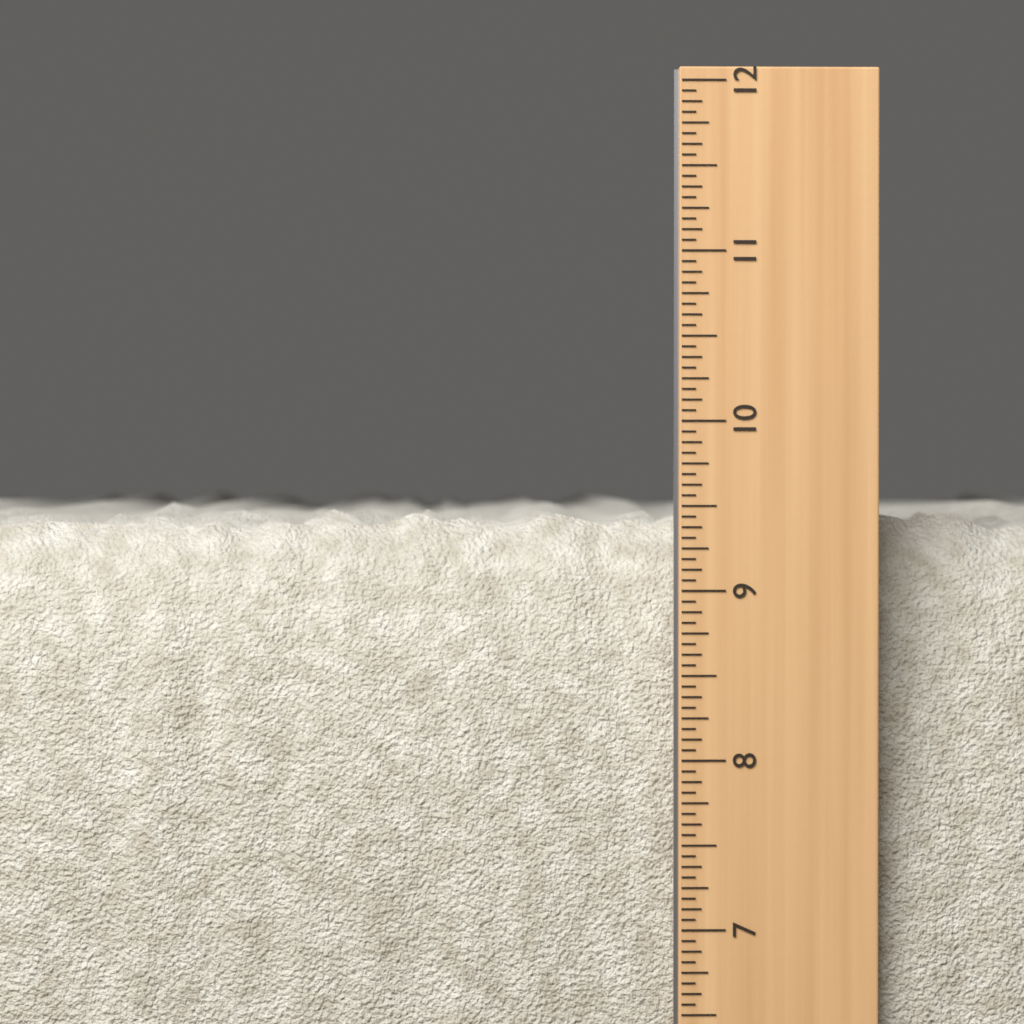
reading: 9.5000 in
